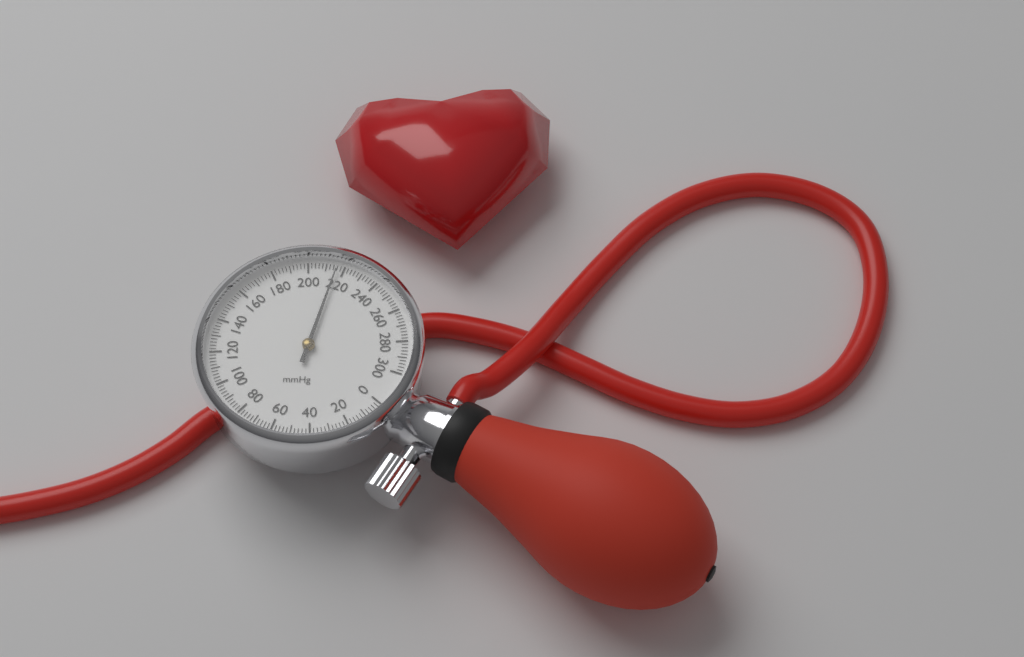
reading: 216 mmHg
